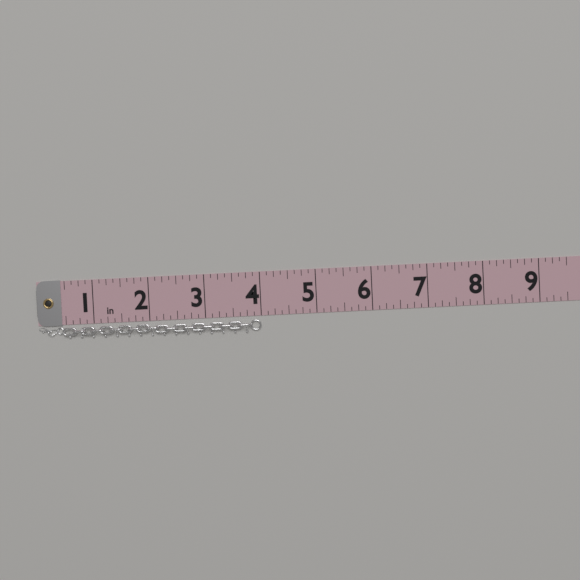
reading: 4.000 in
